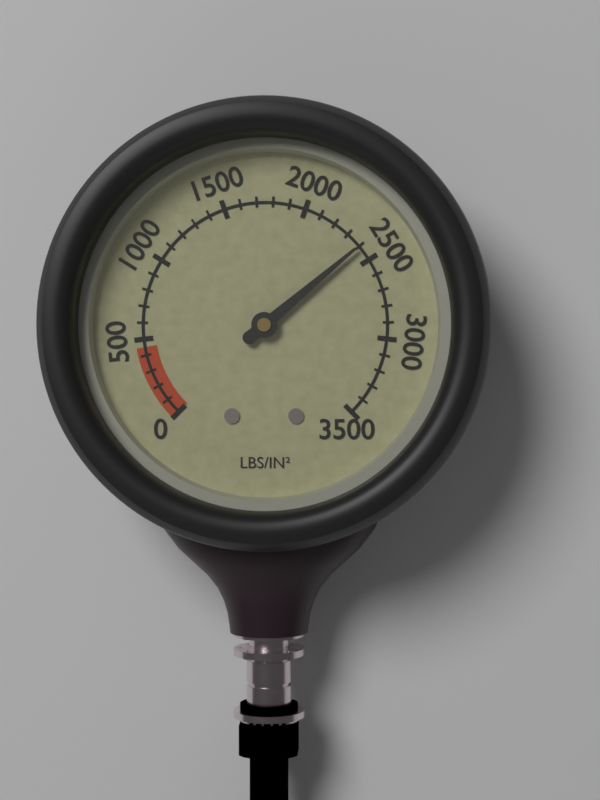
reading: 2400 psi
